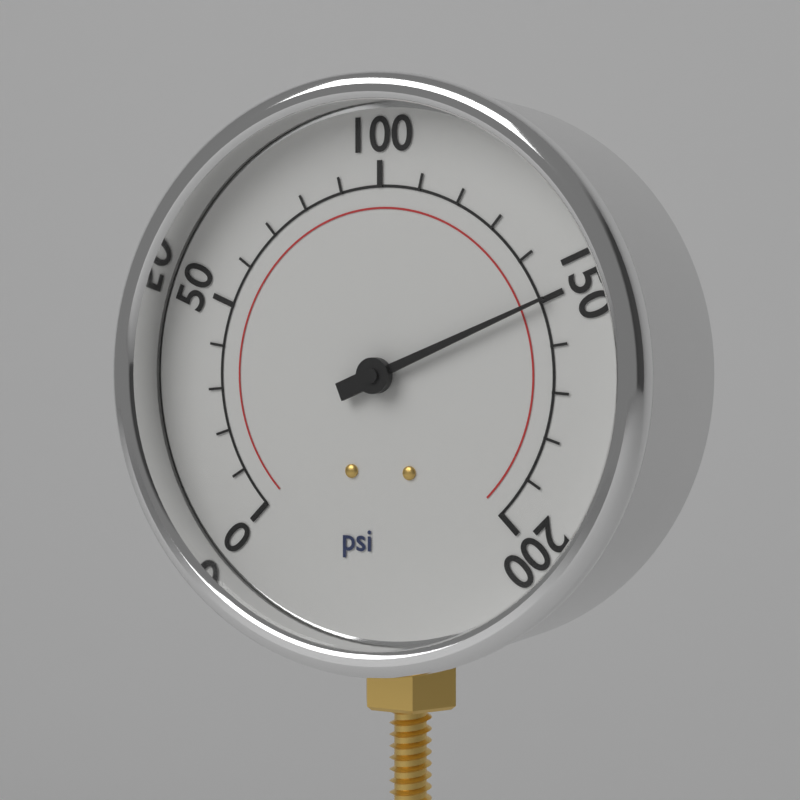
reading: 150 psi
